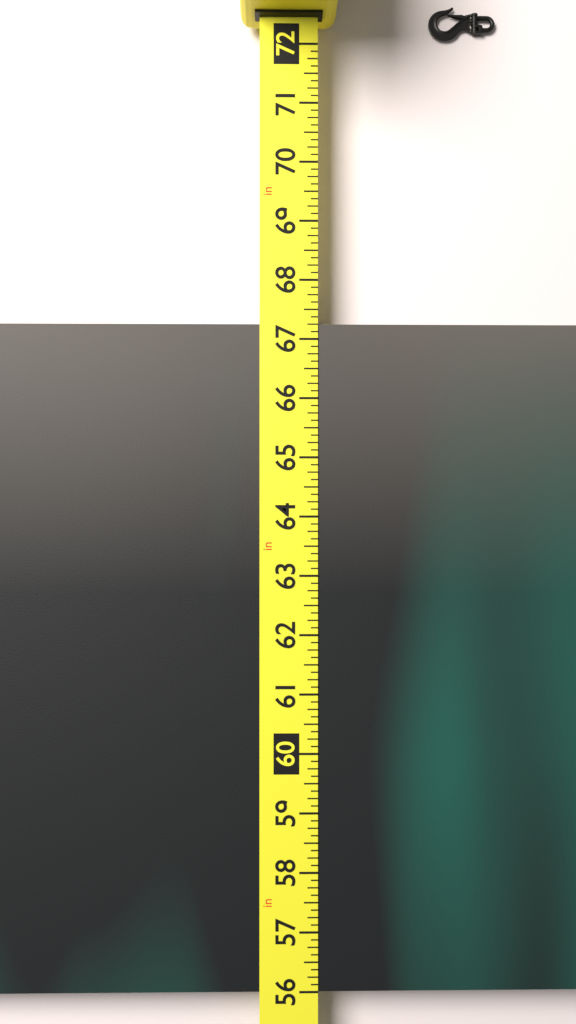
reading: 67.250 in
